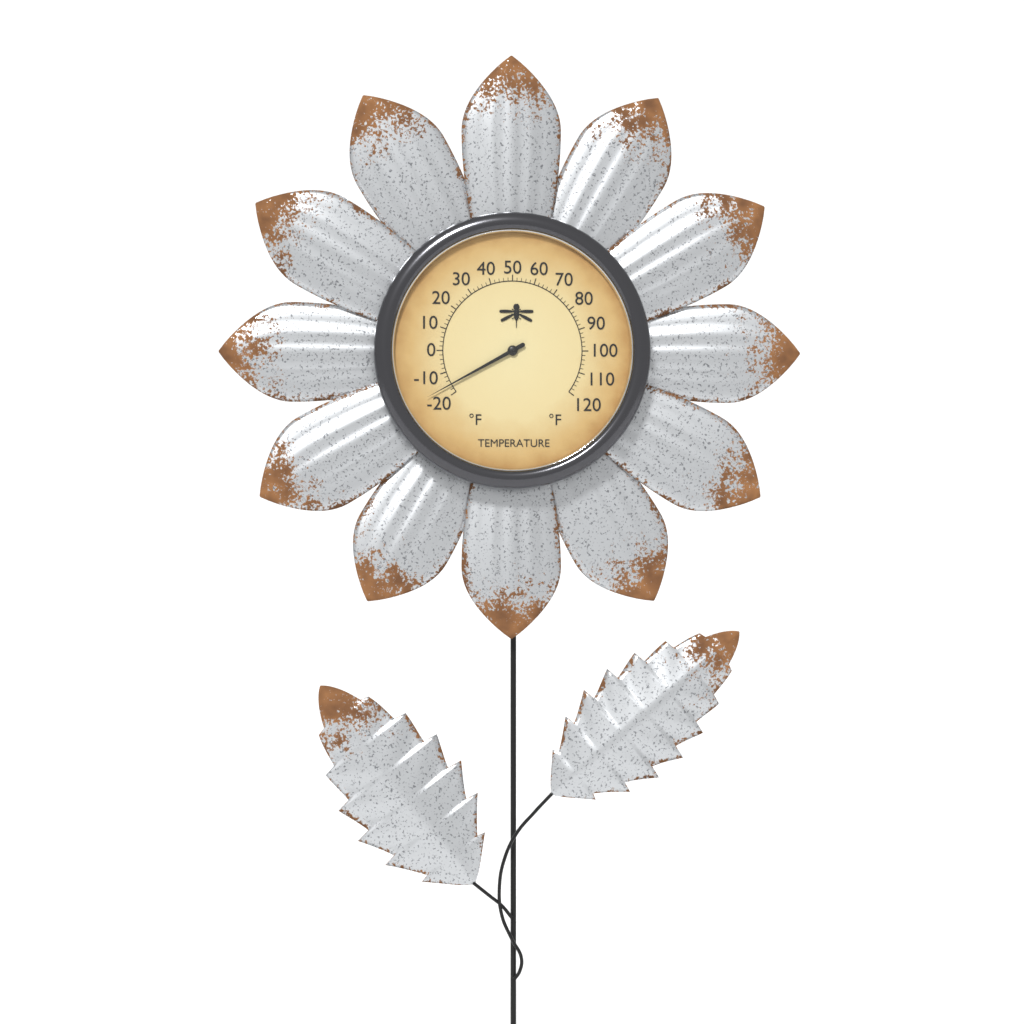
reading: -16 °F
